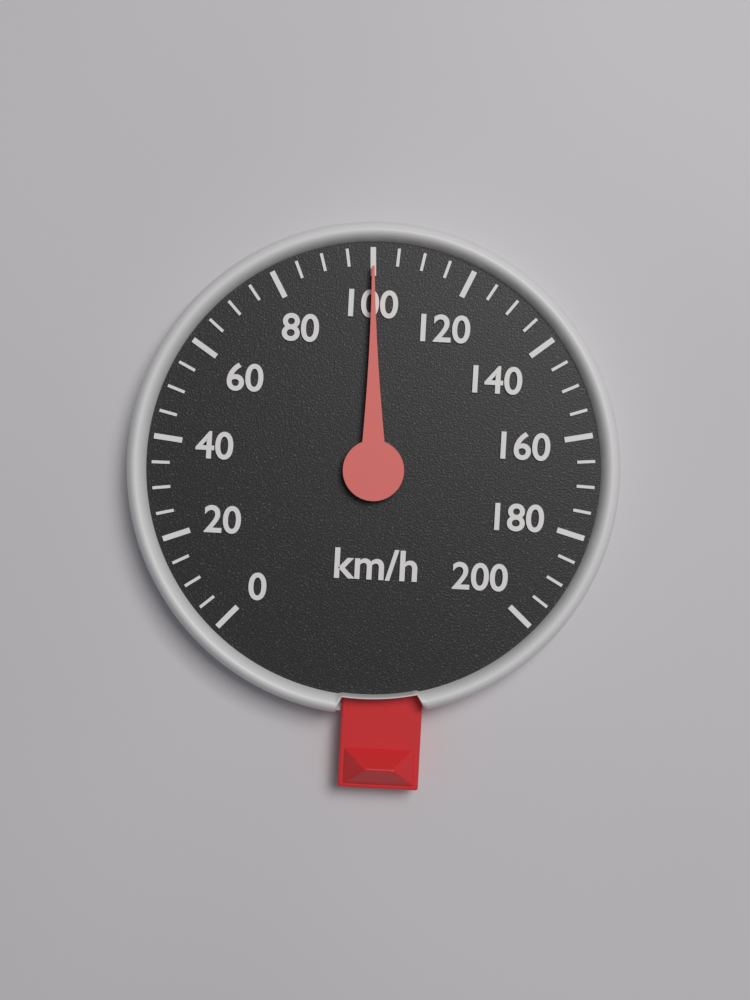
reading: 100 km/h
